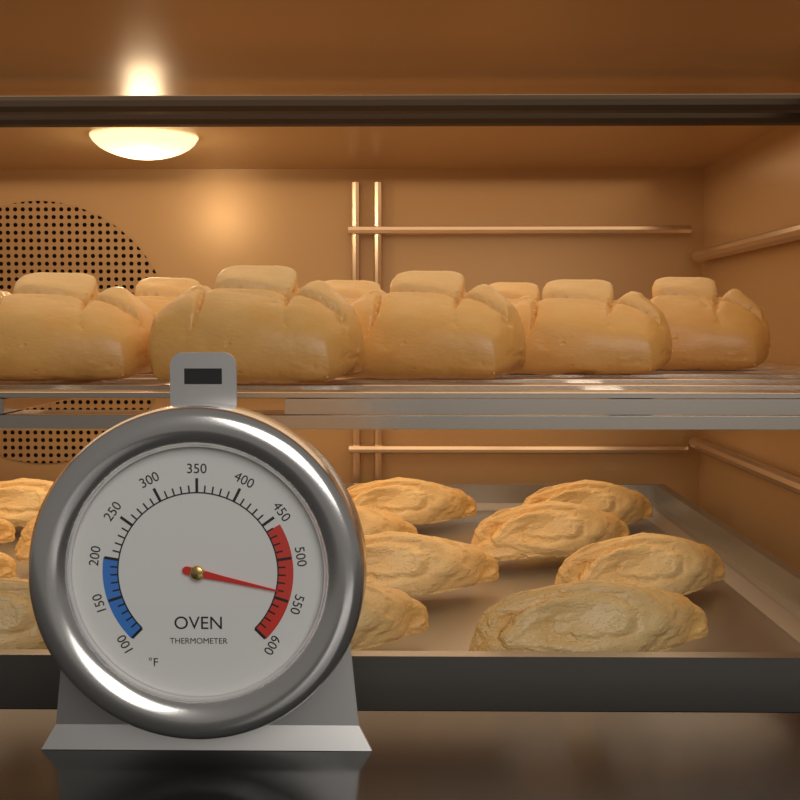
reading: 540 °F
